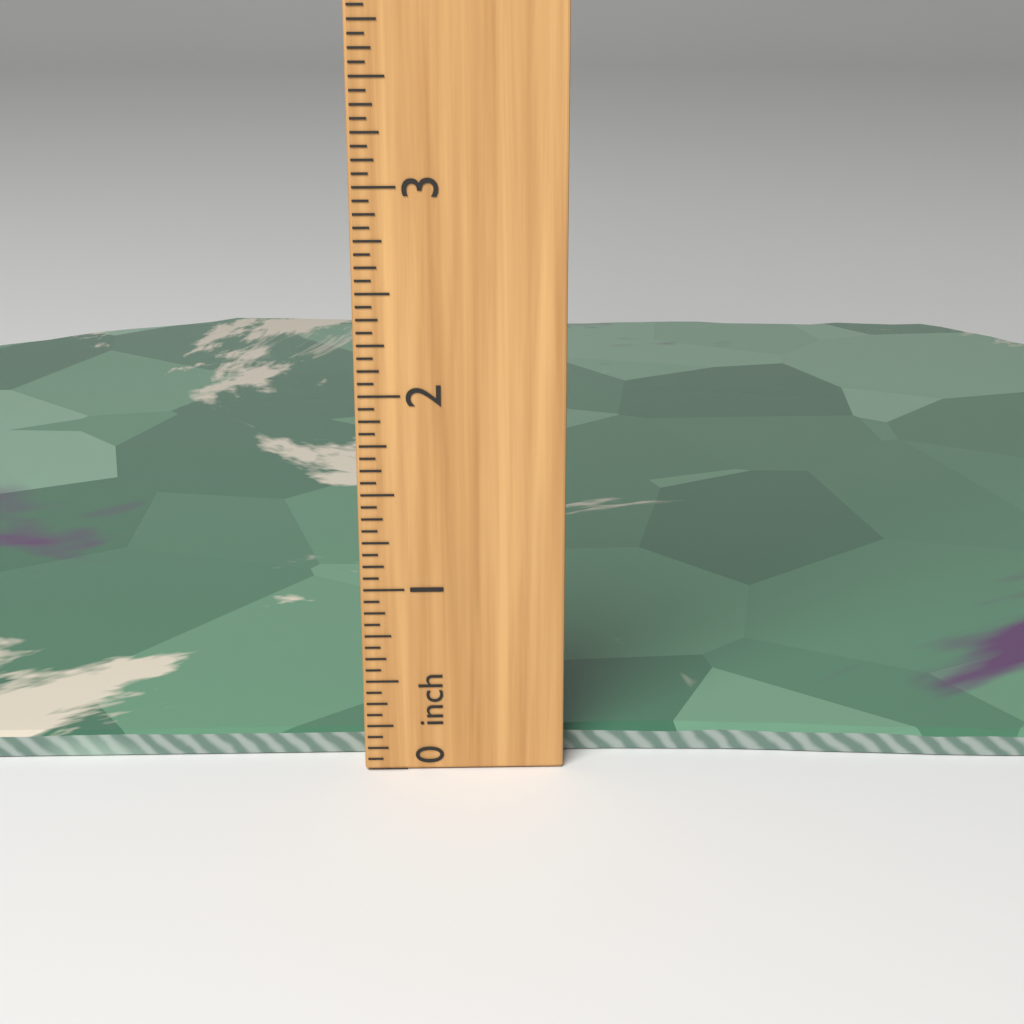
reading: 0.1250 inch
